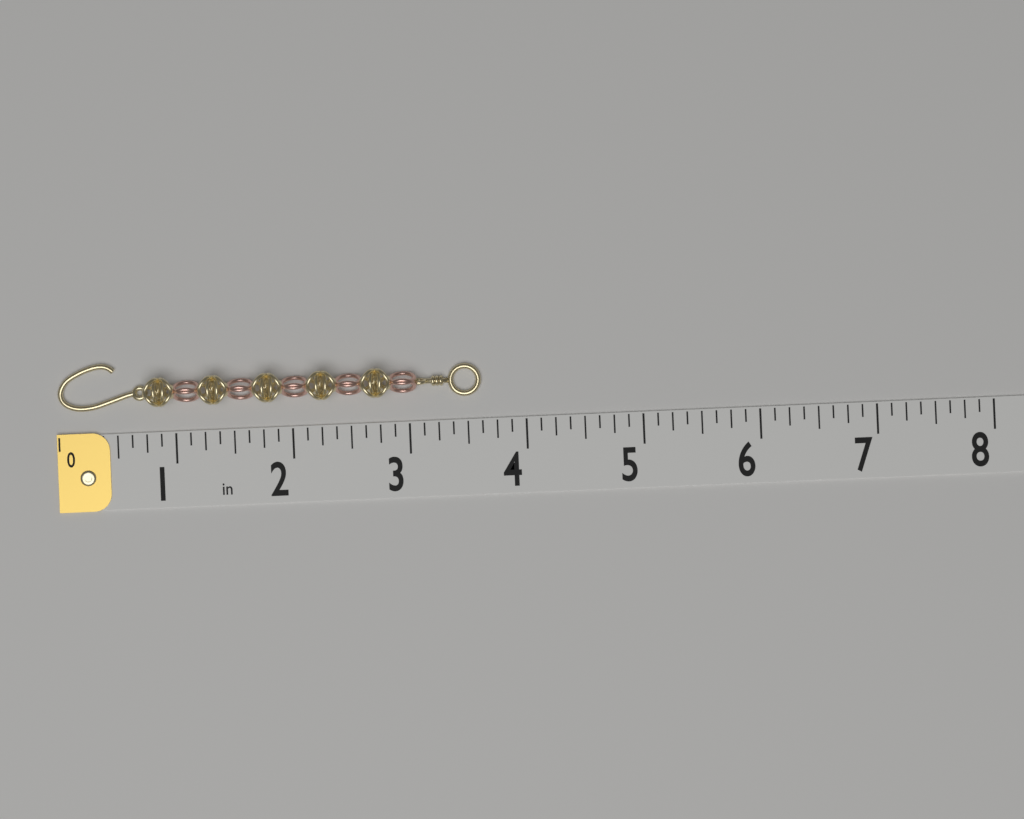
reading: 3.625 in
